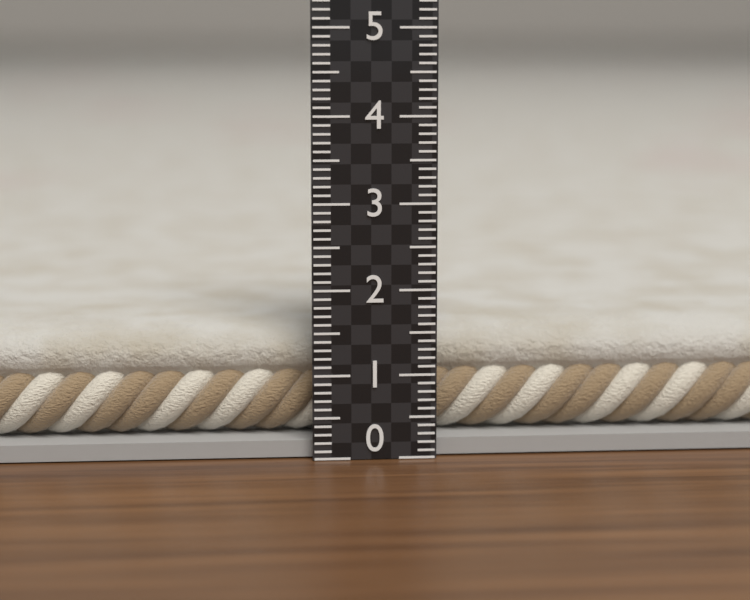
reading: 1.5 (no unit)
